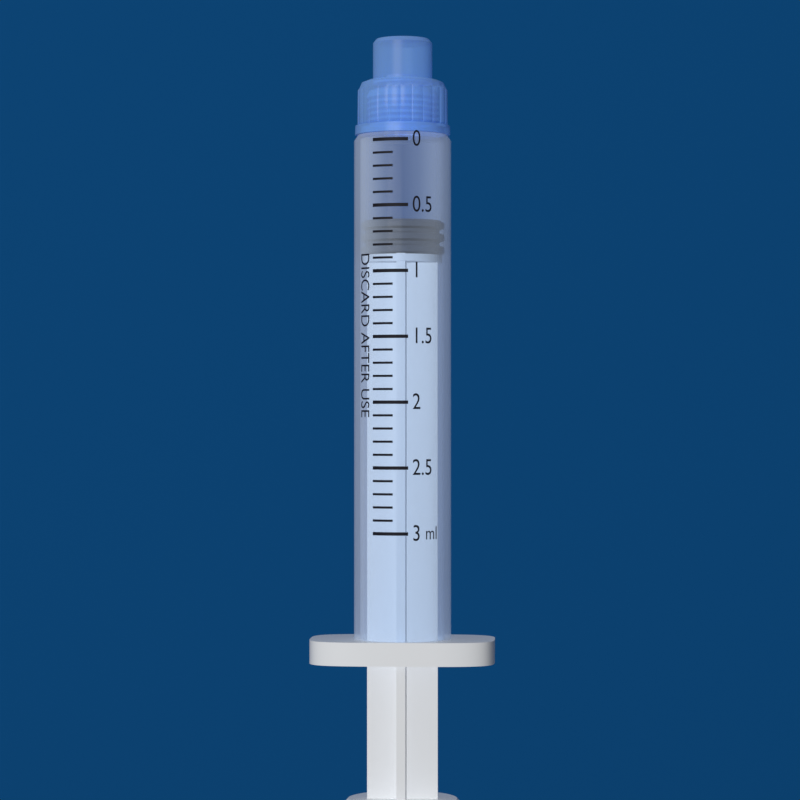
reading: 0.6 ml
